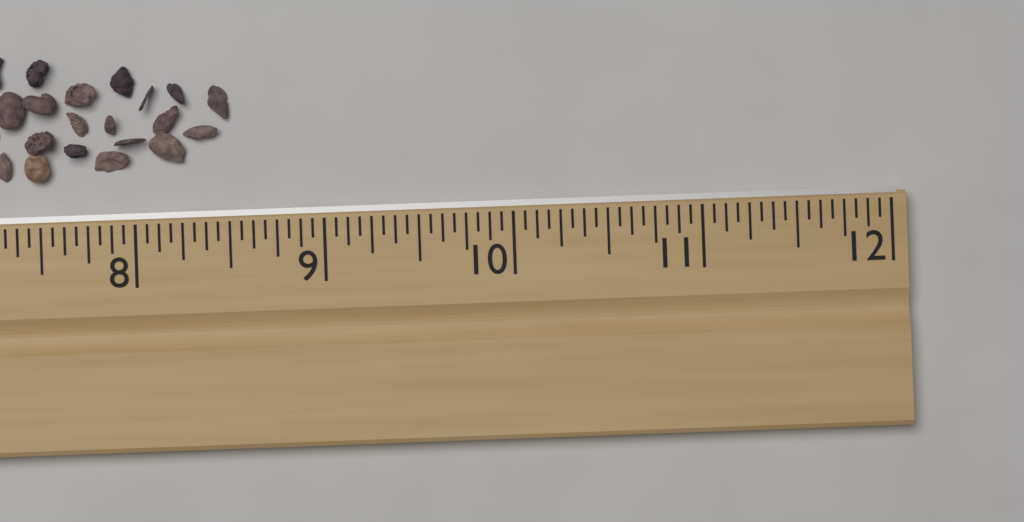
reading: 8.5000 in
